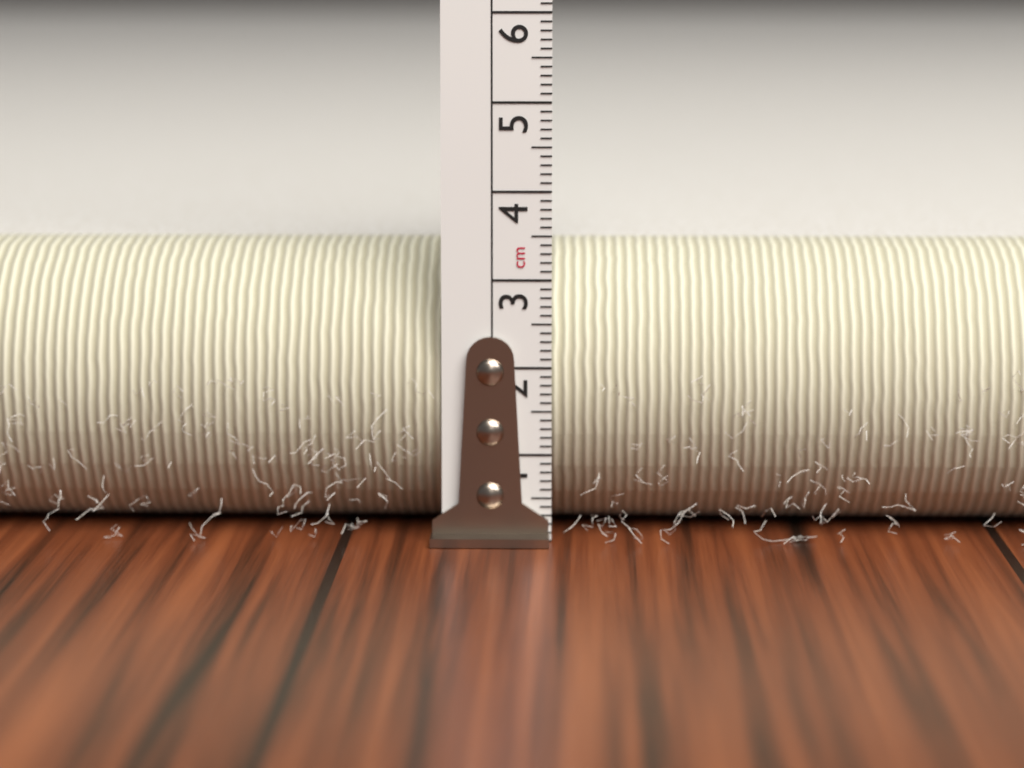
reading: 3.3 cm
